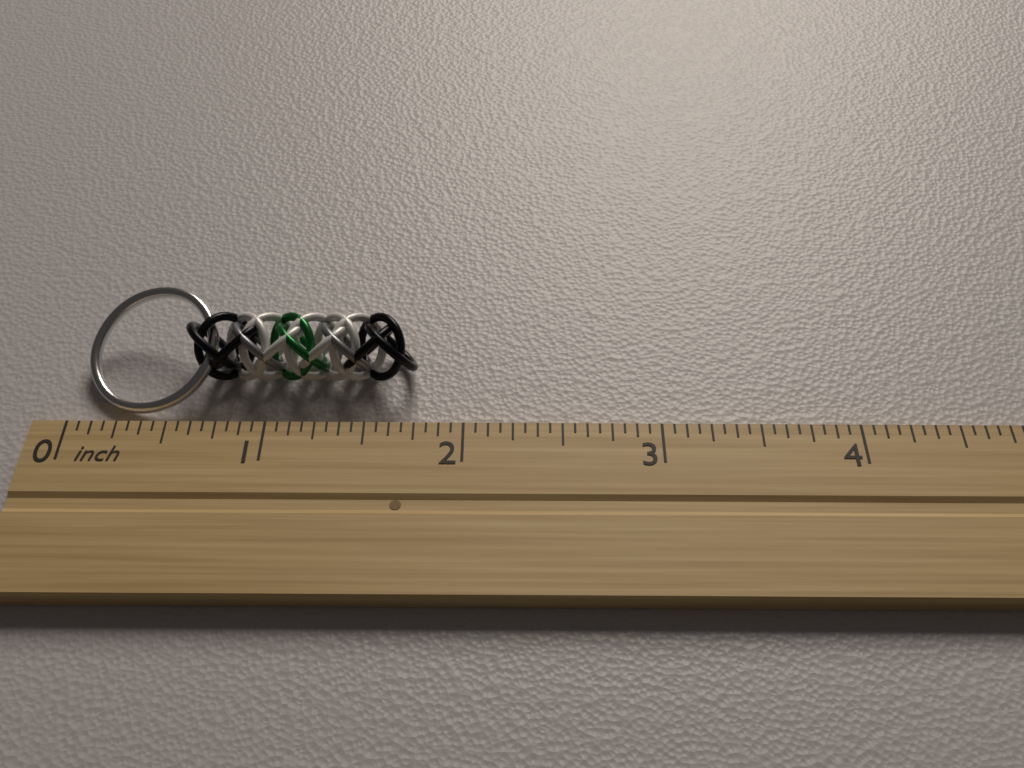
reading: 1.7500 inch
